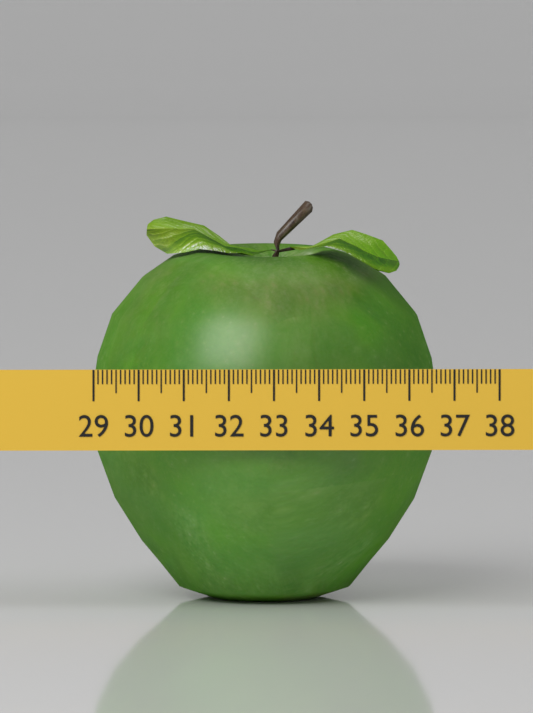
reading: 36.7 (no unit)
